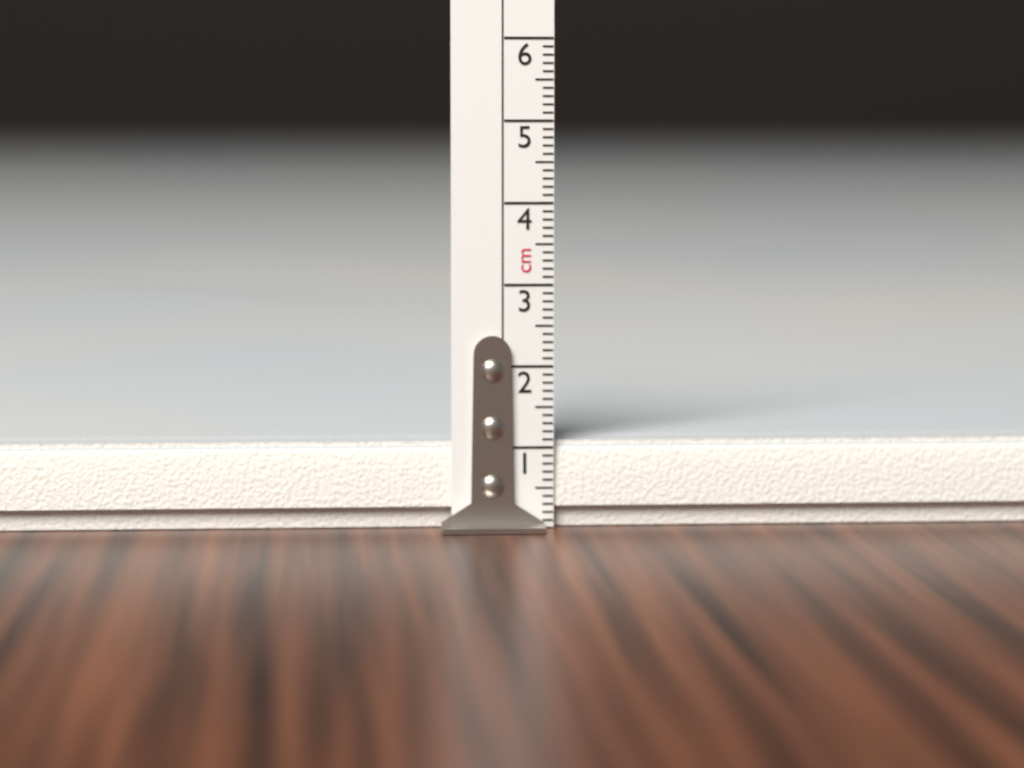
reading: 1.1 cm
